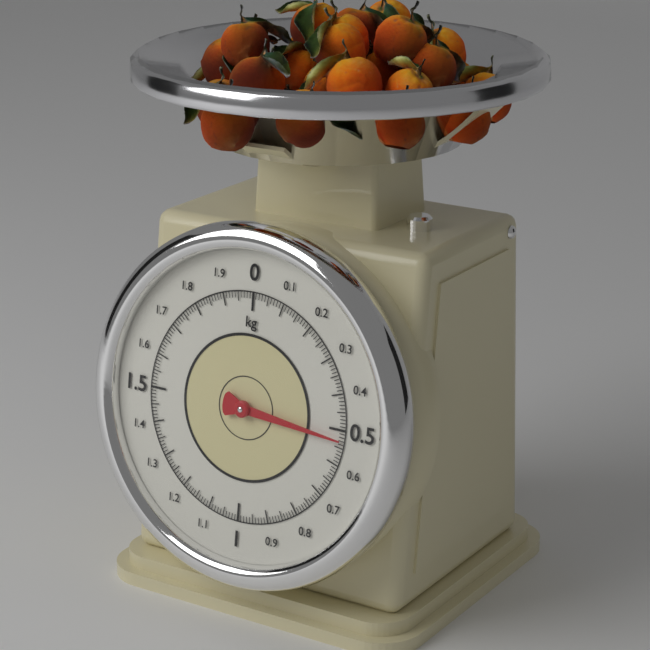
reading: 0.53 kg
